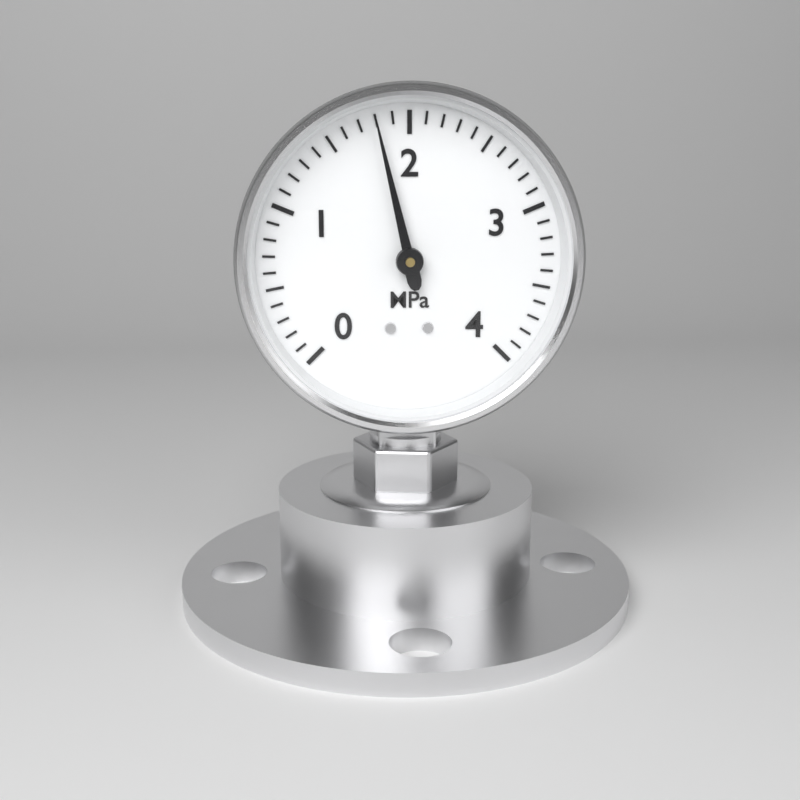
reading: 1.8 MPa
